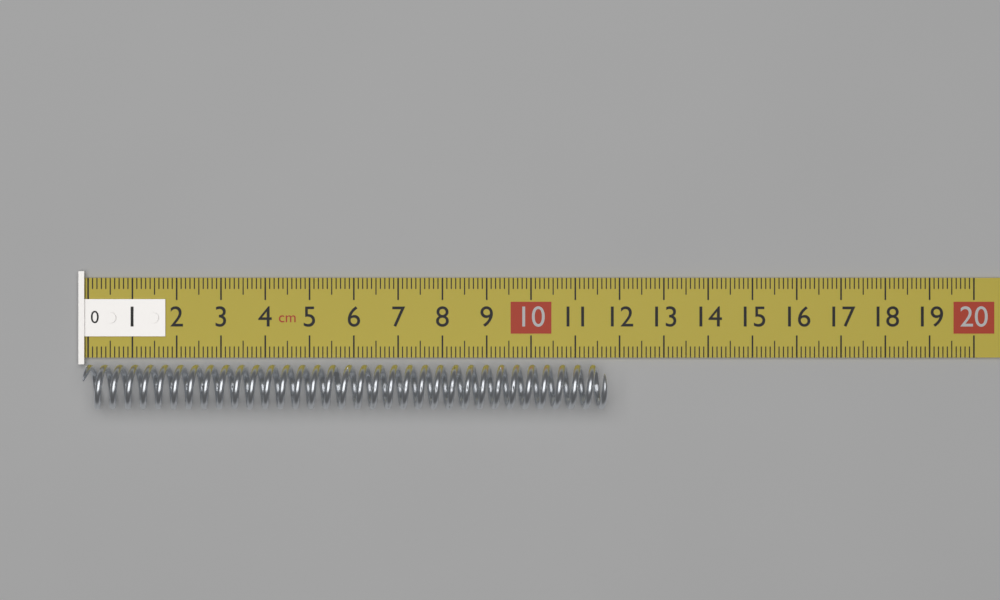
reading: 11.7 cm
